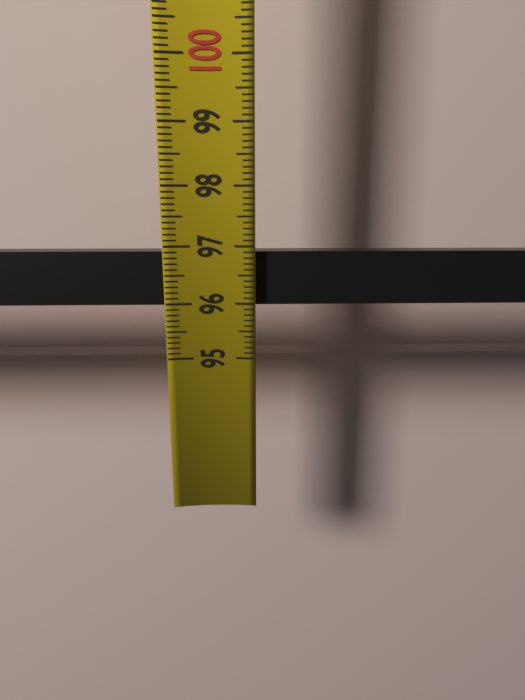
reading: 96.9 (no unit)
